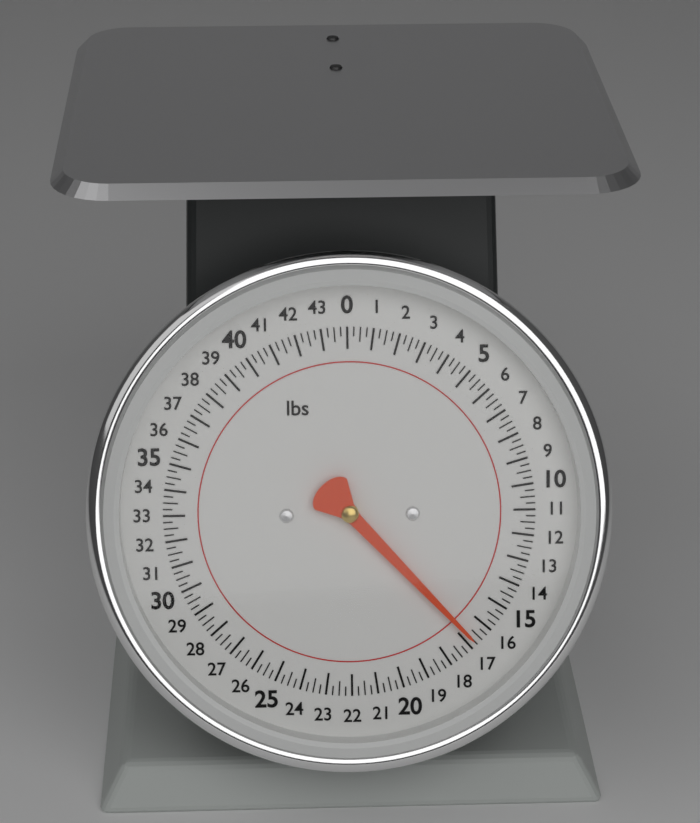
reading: 16.75 lbs
